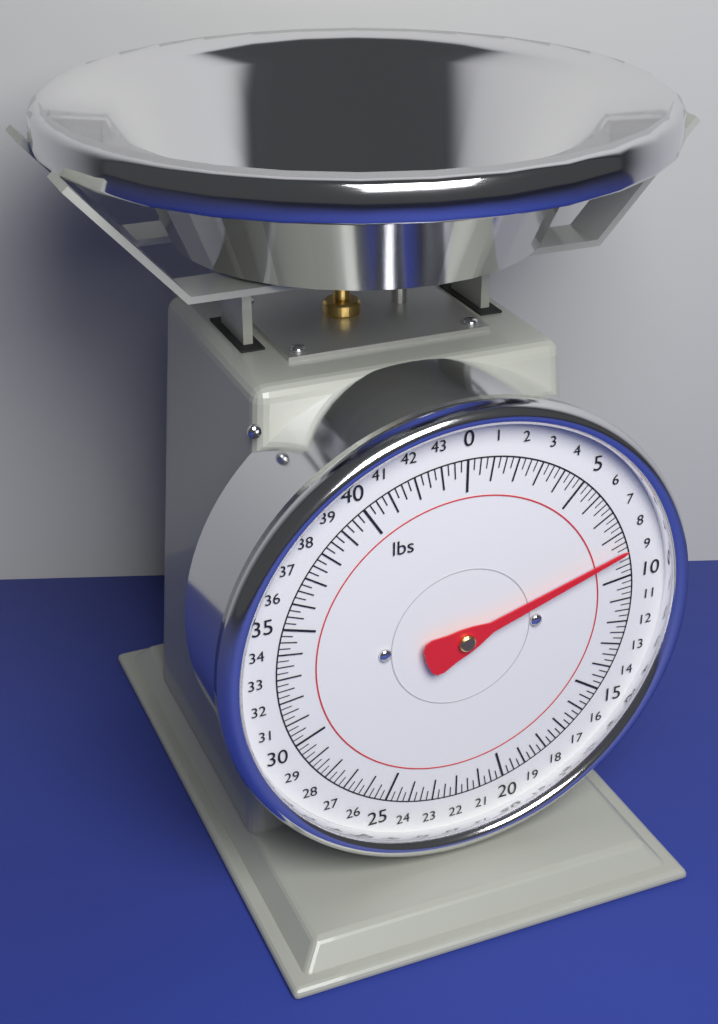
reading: 8.75 lbs
